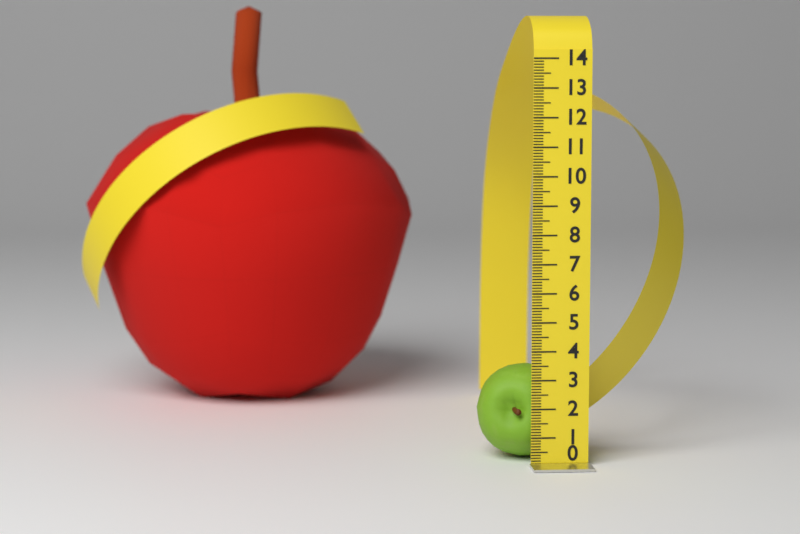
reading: 3.3 (no unit)
